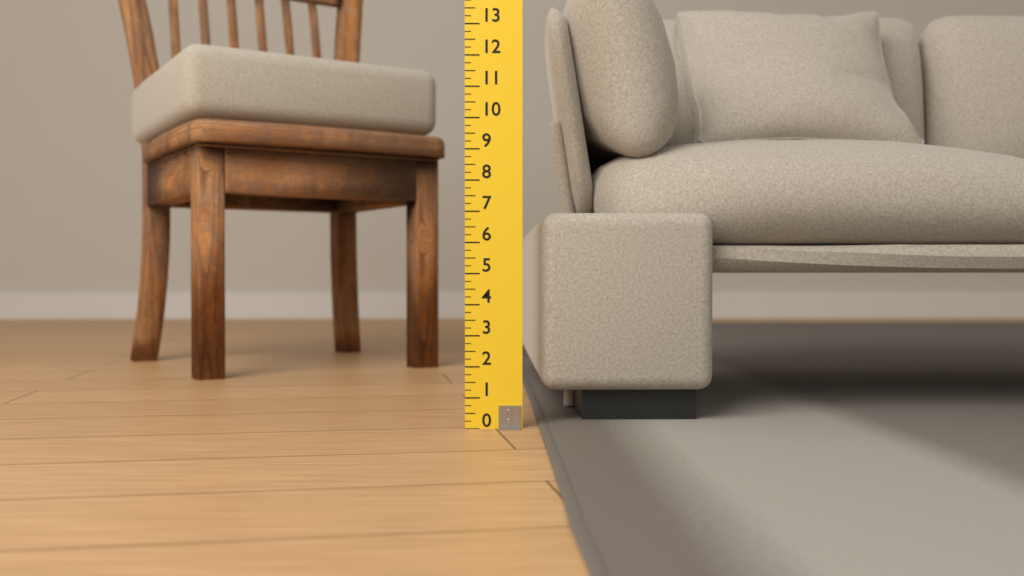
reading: 7.00 (no unit)
